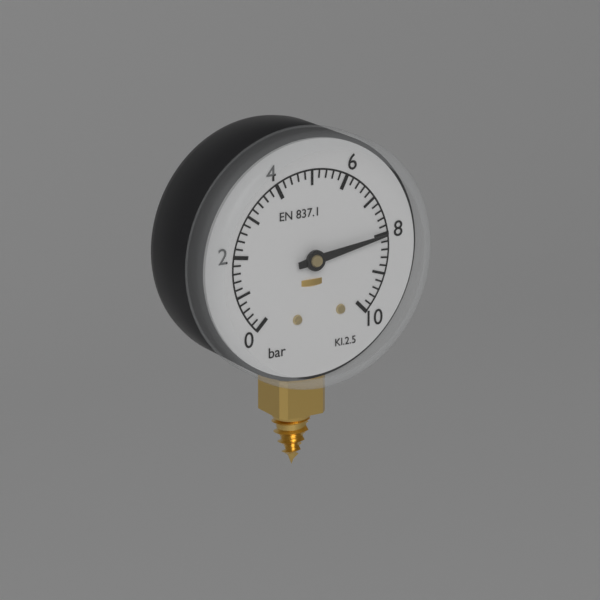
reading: 8.0 bar
